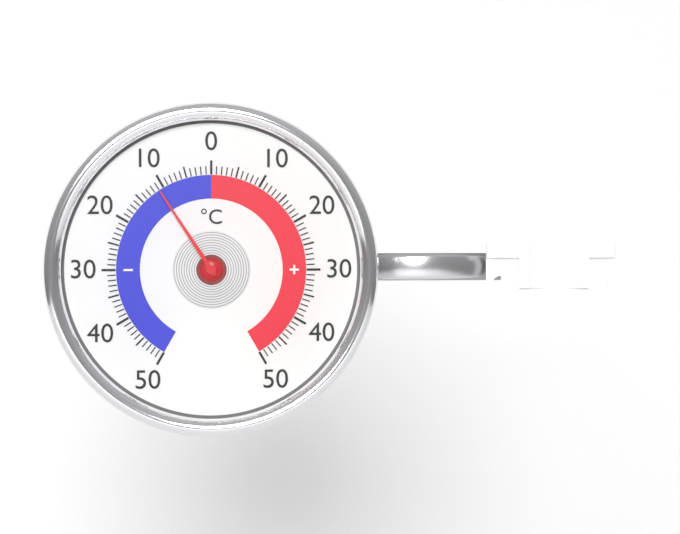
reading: -11 °C
